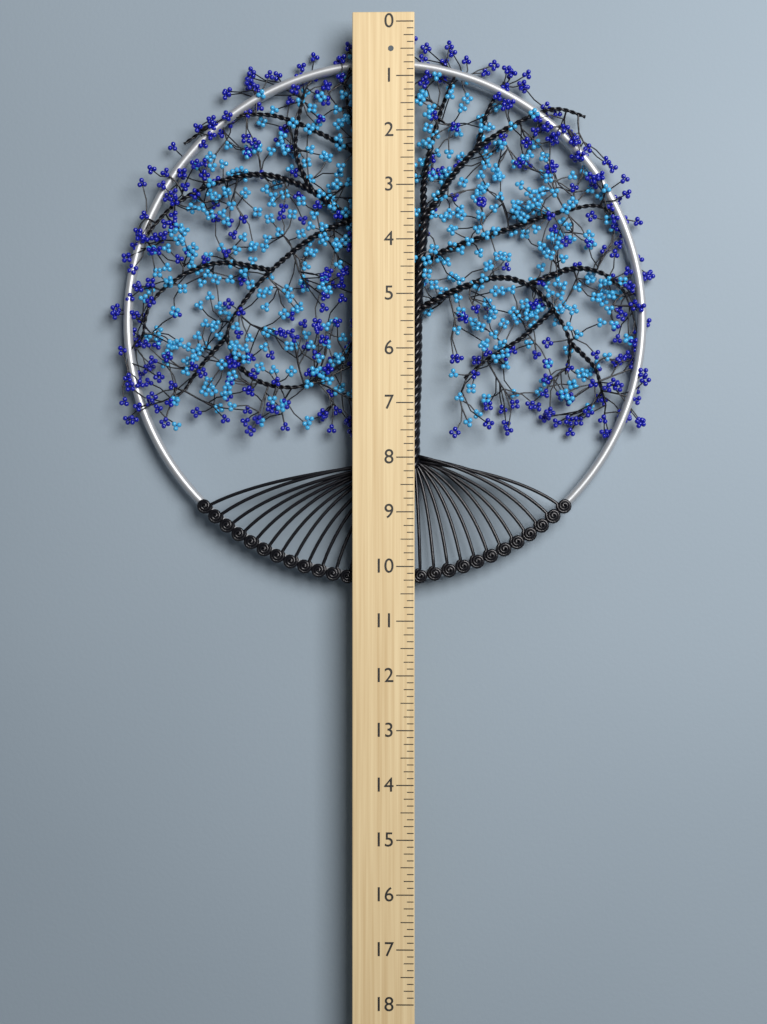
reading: 10.375 (no unit)
